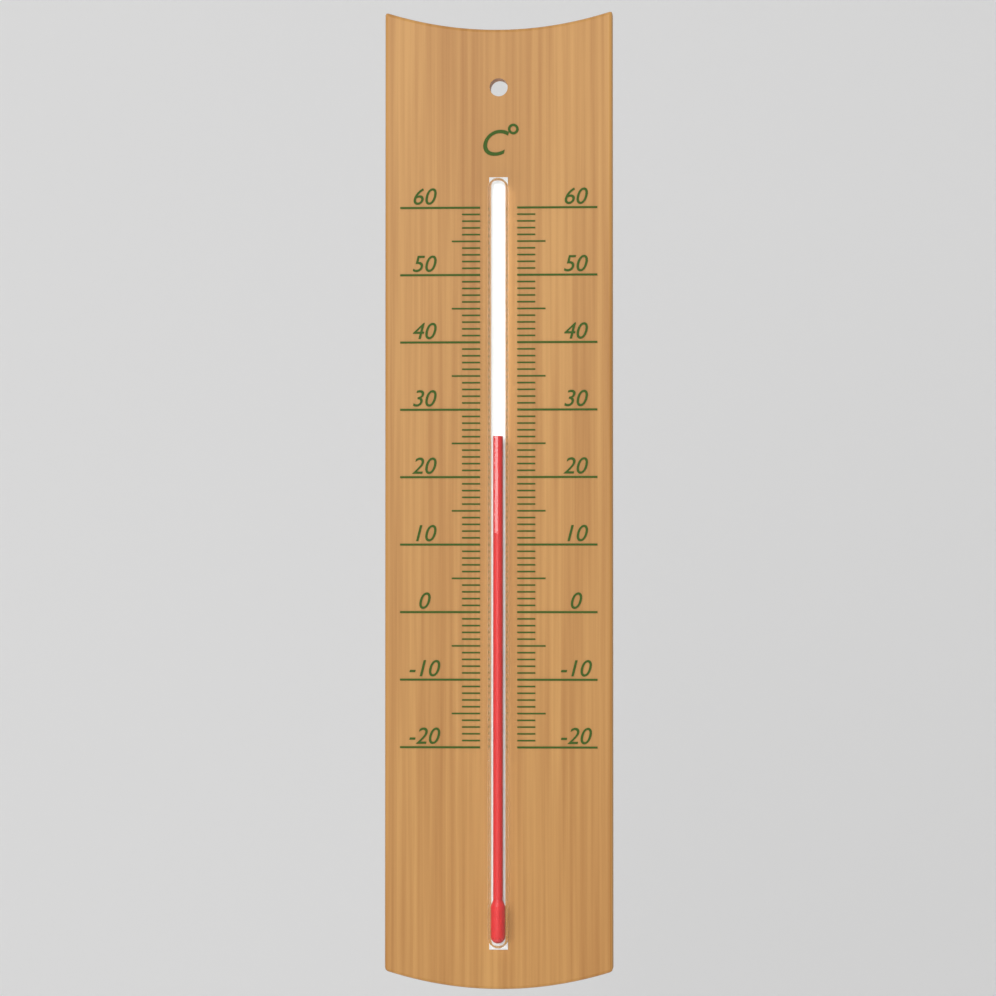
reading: 26 °C
